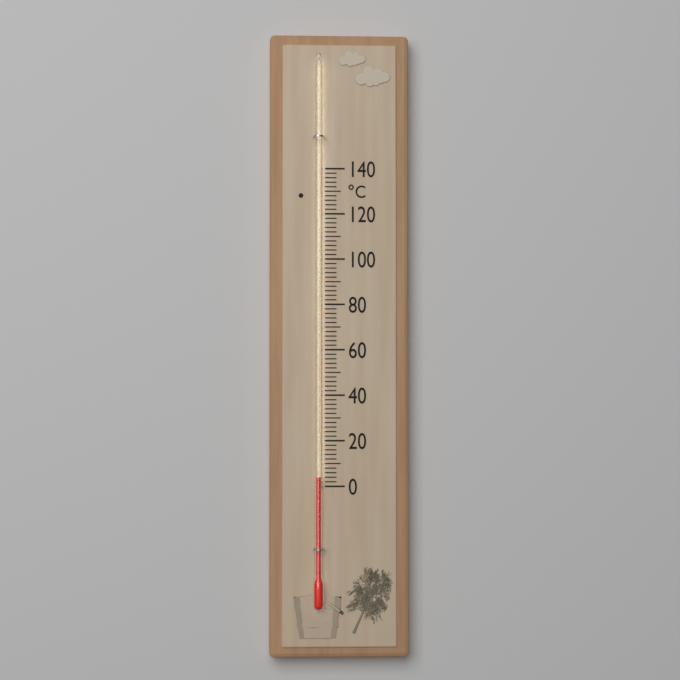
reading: 4 °C
